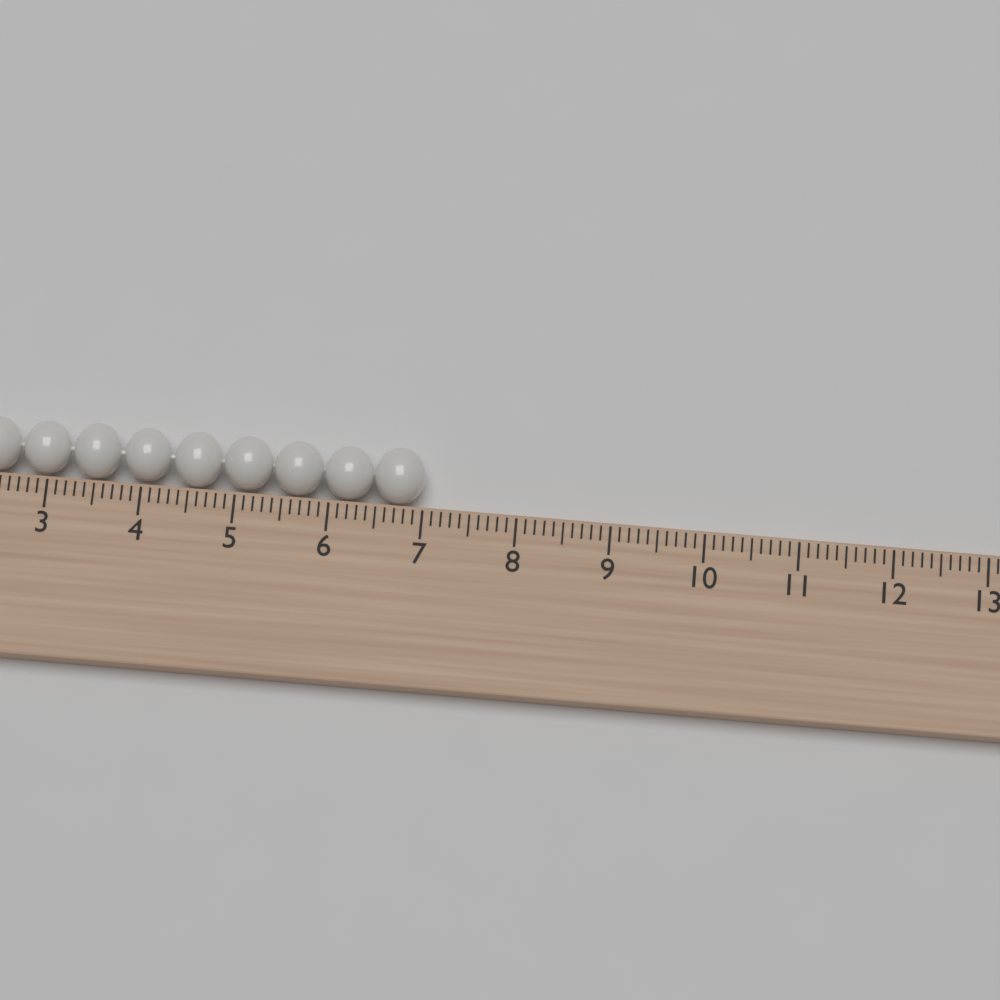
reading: 7.0 cm
